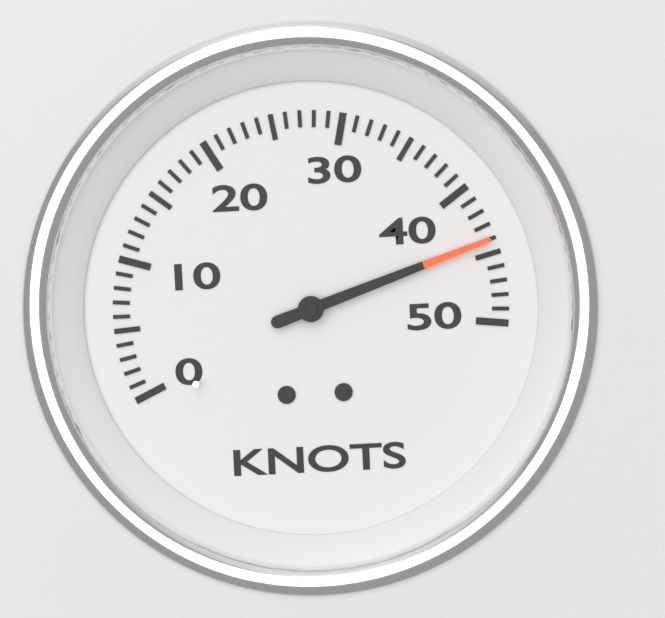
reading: 44 knots
